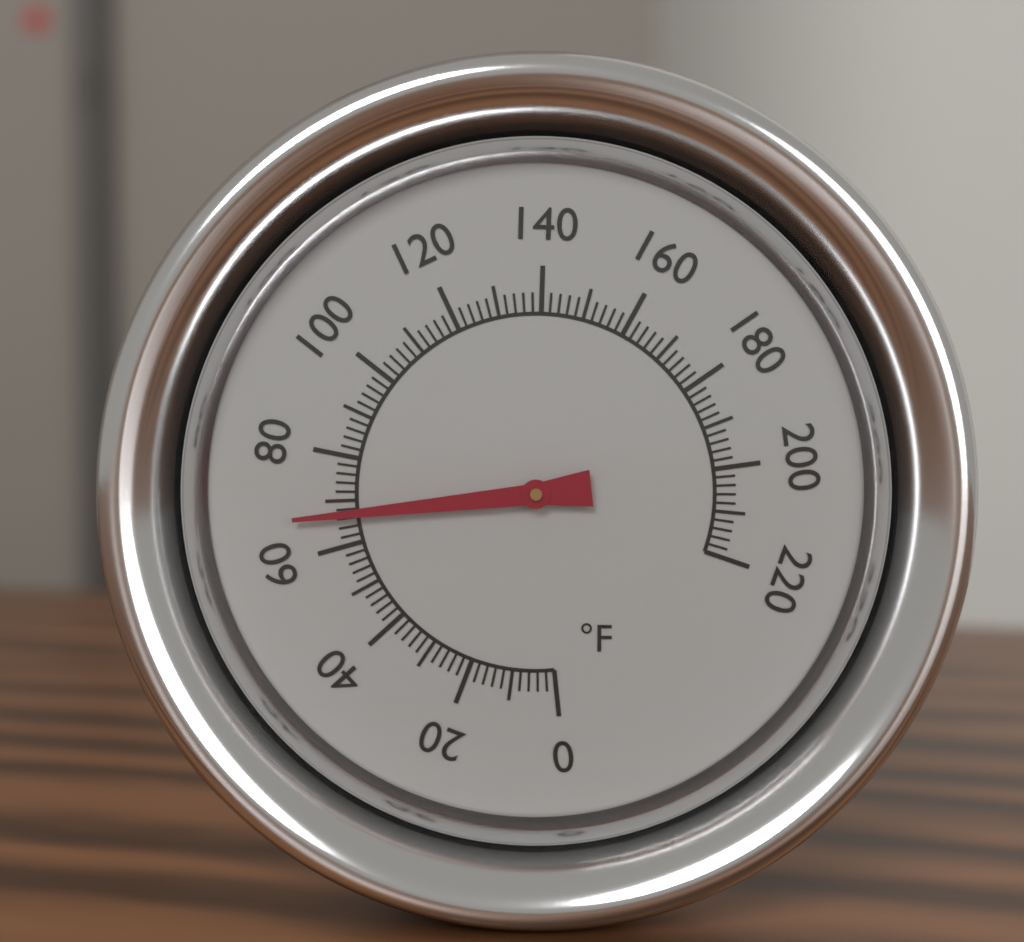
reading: 67 °F
